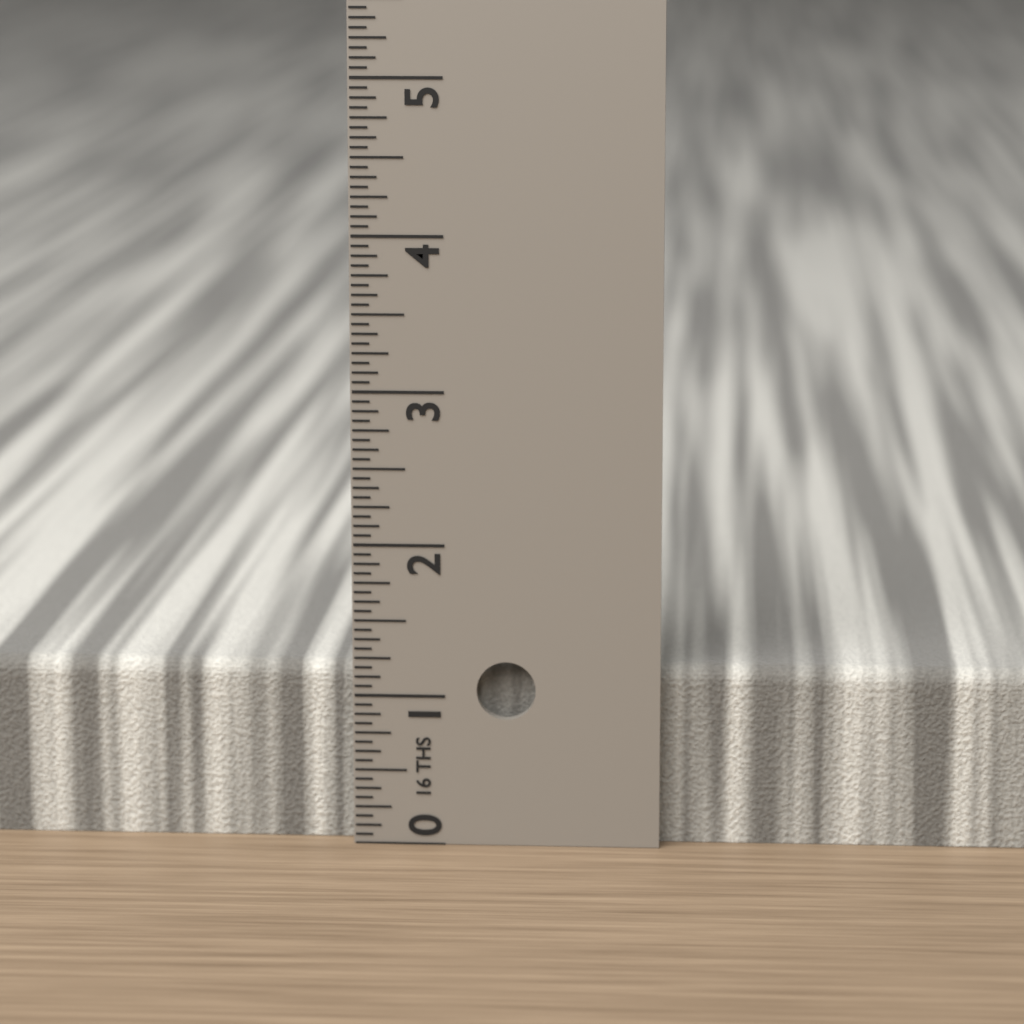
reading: 1.1875 in
